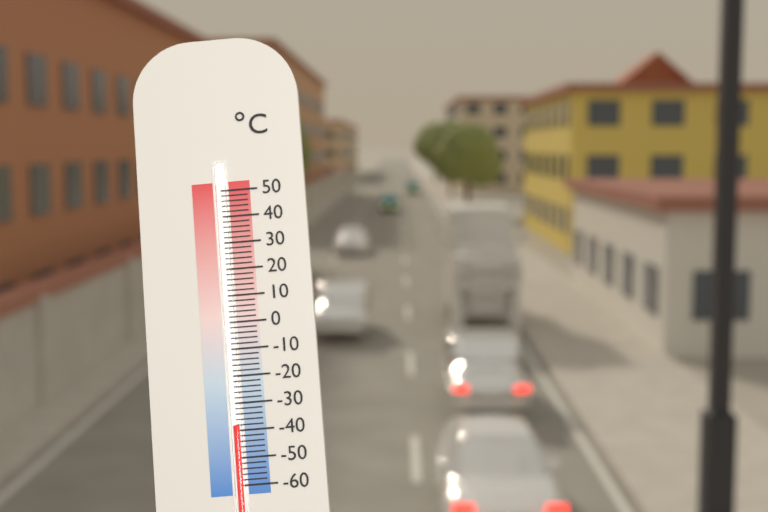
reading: -38 °C
